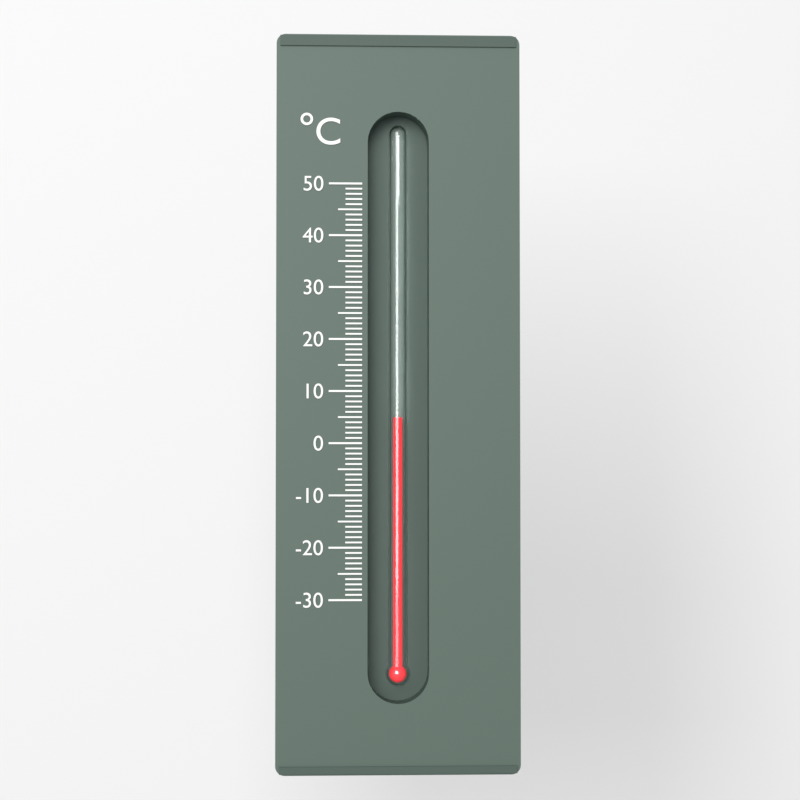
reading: 5 °C
